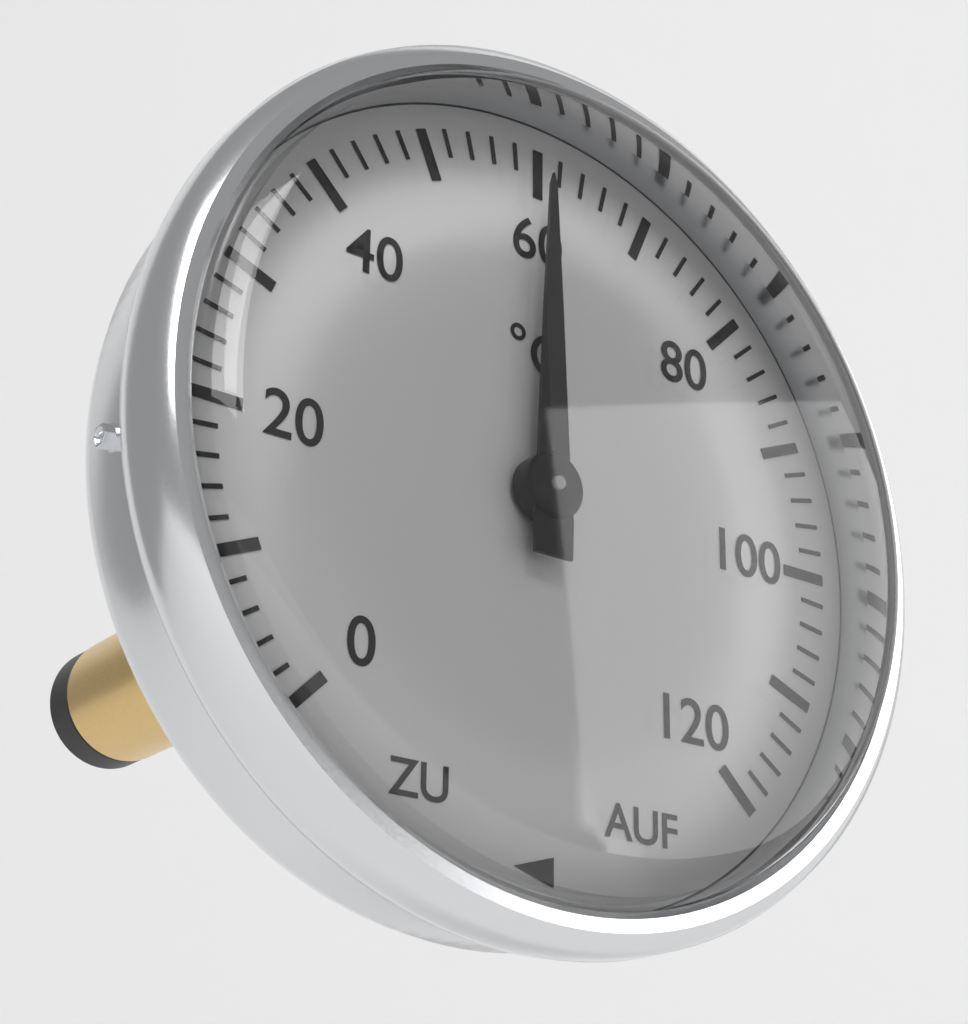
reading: 60 °C
